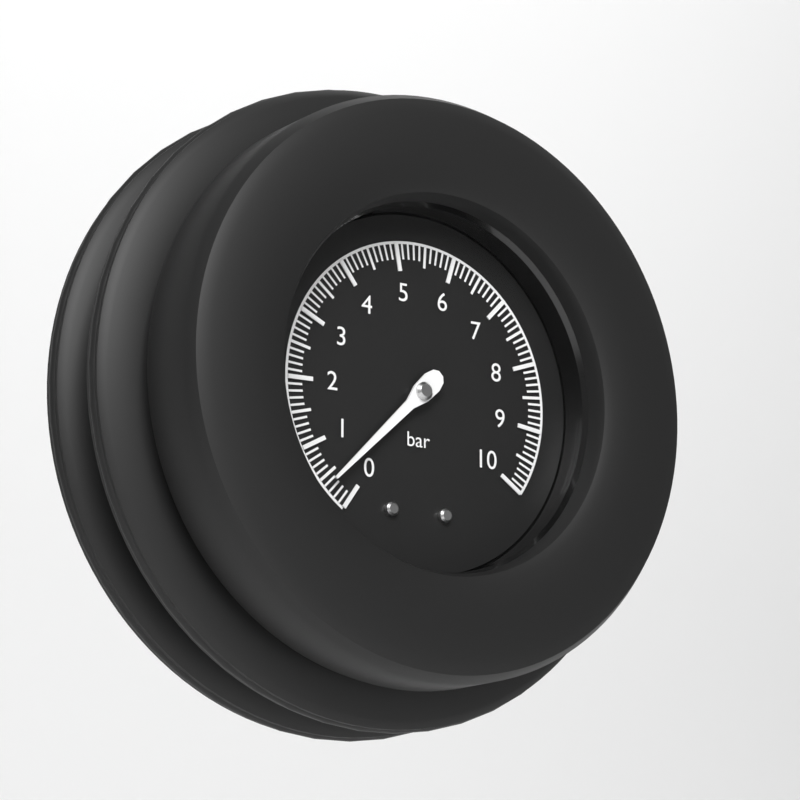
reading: 0.4 bar
